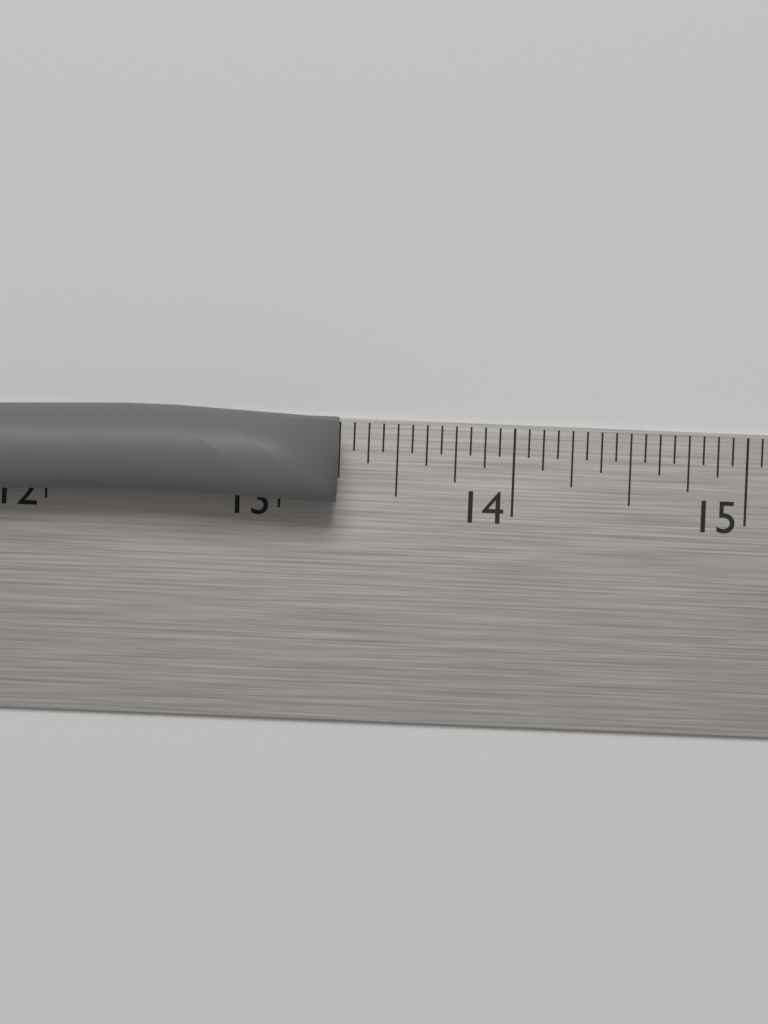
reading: 13.2500 in
